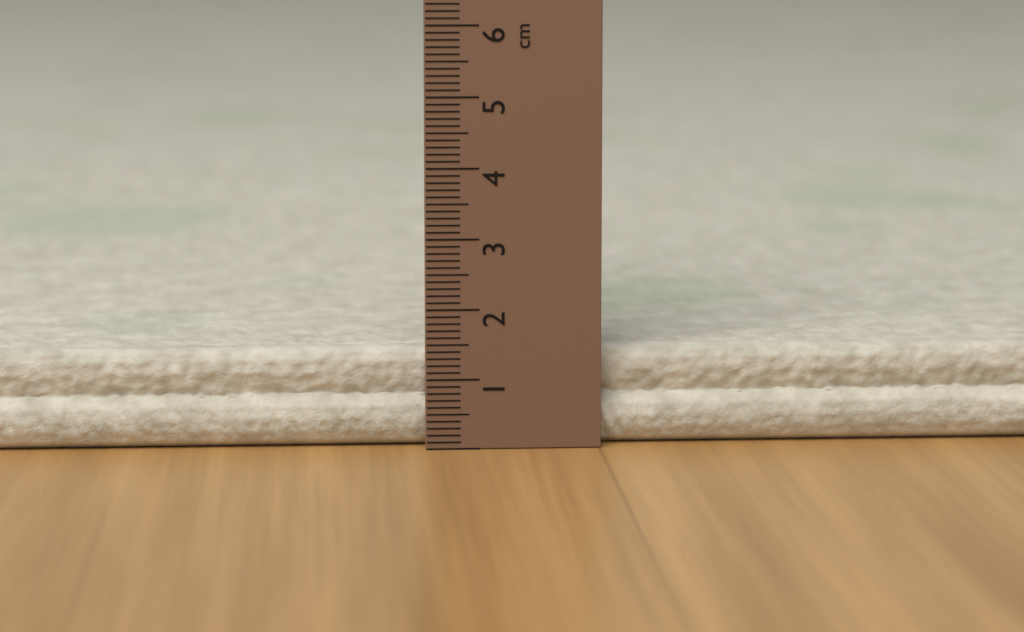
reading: 1.4 cm
